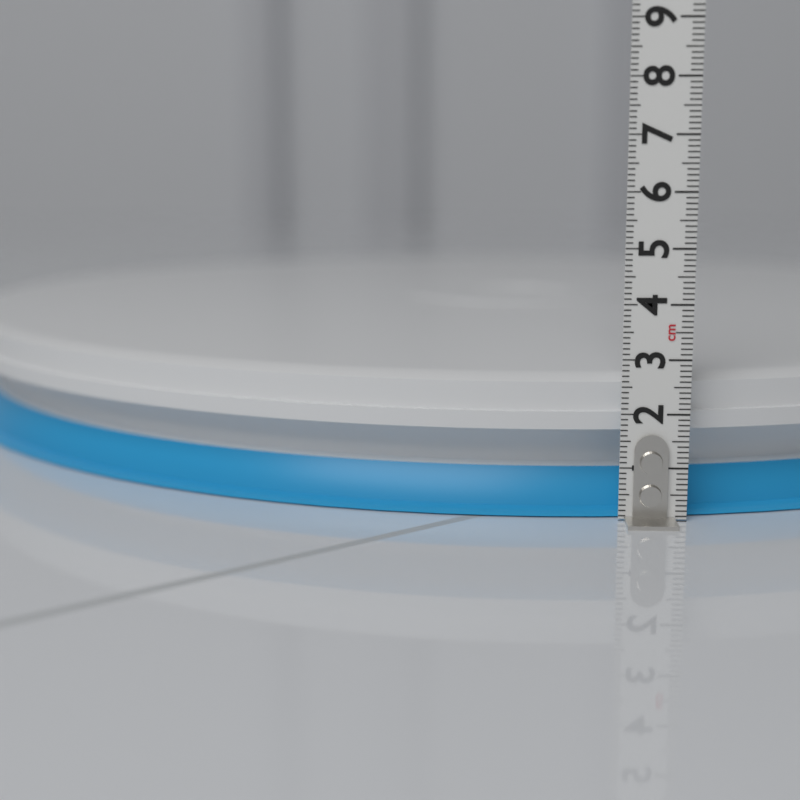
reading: 2.7 cm
